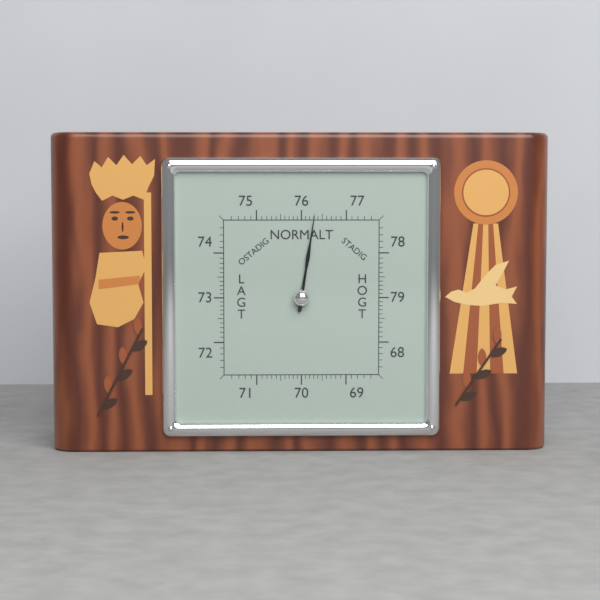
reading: 76.3 (no unit)
